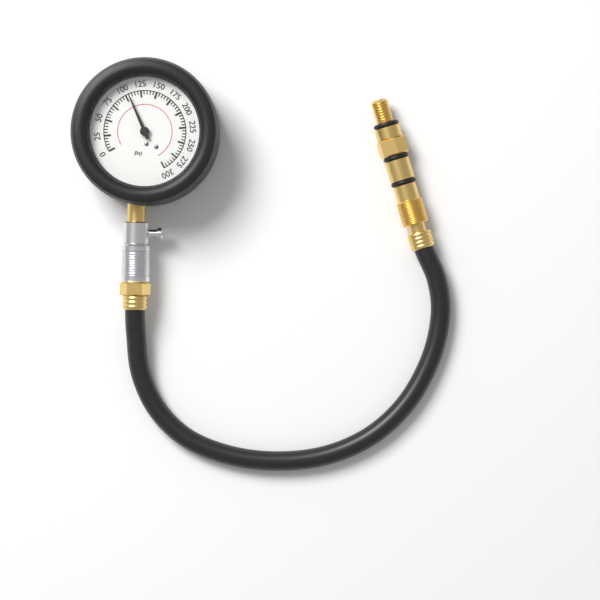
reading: 105 psi
